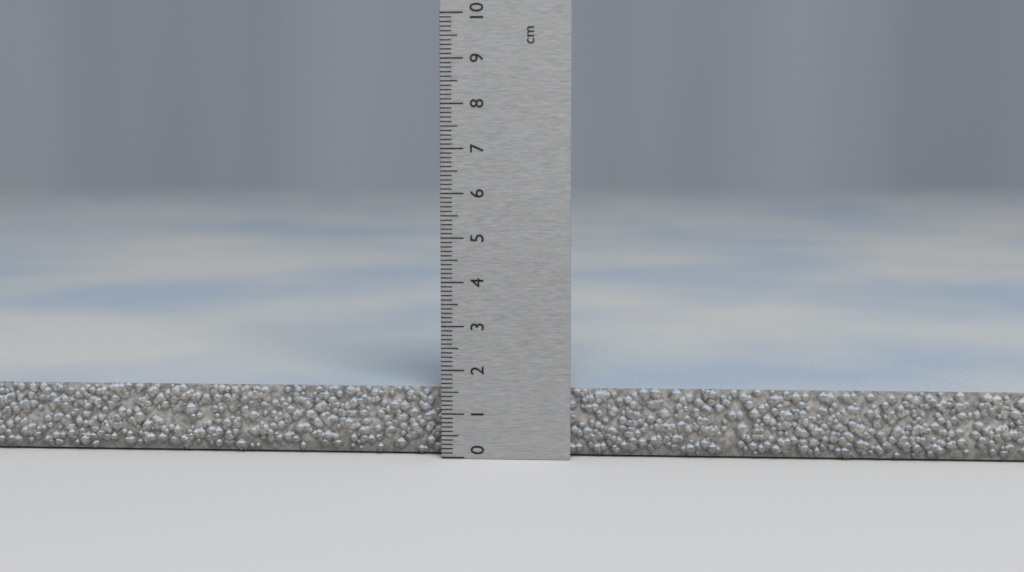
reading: 1.6 cm
